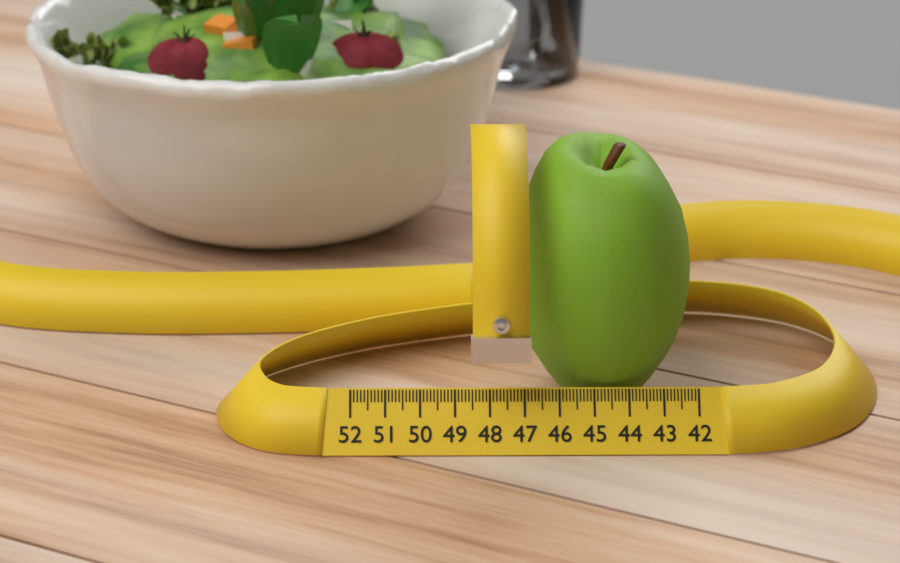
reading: 47.3 (no unit)
